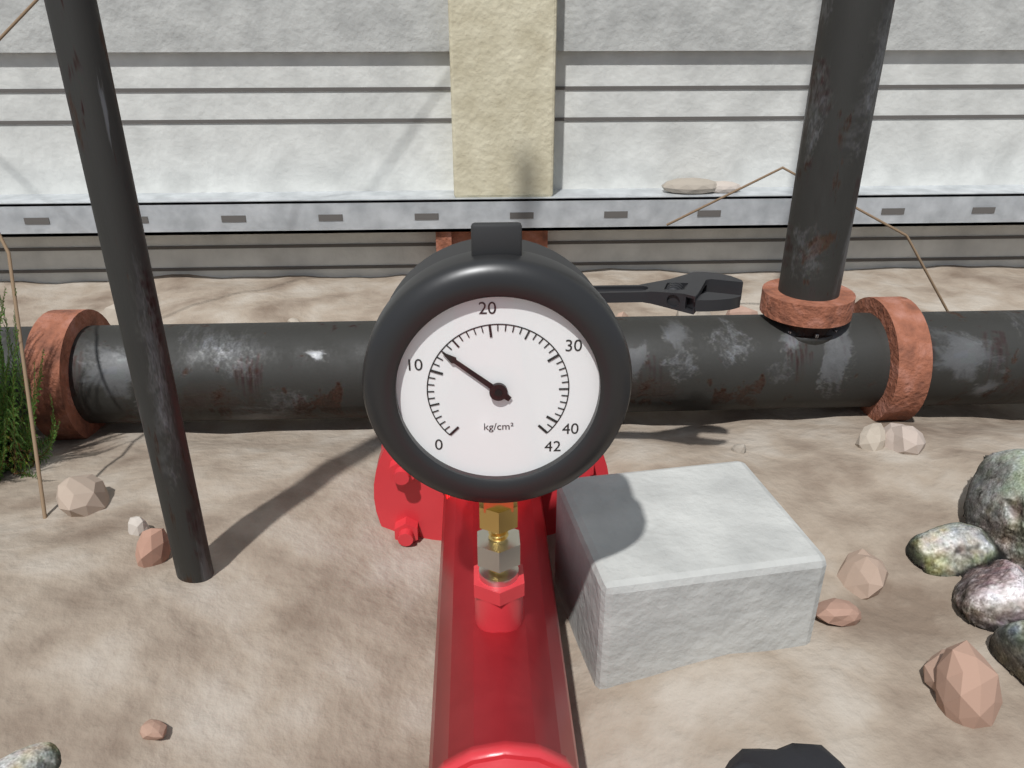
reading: 13 kg/cm²
